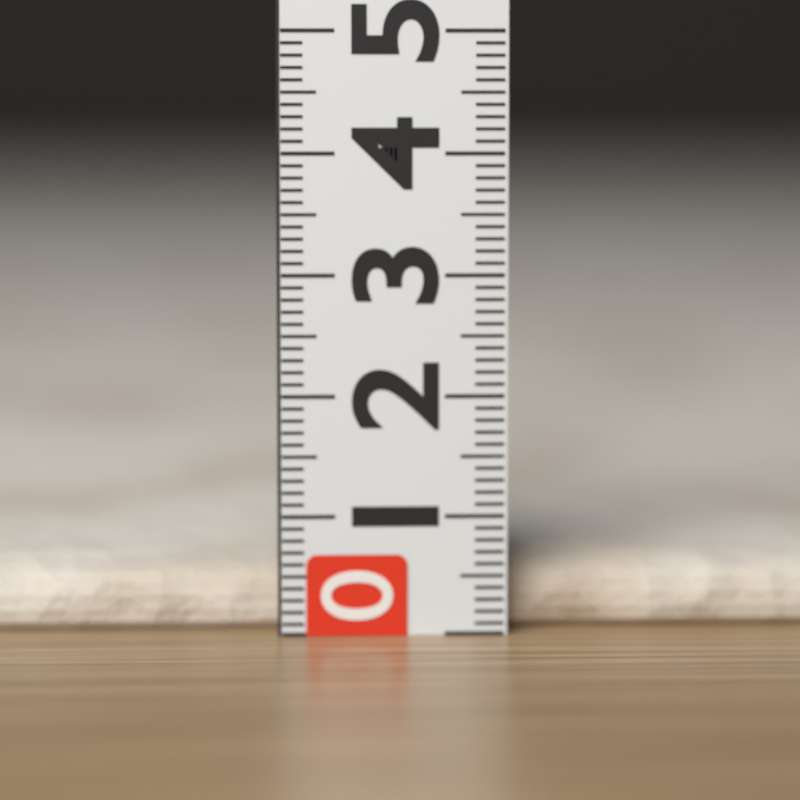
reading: 0.6 (no unit)
